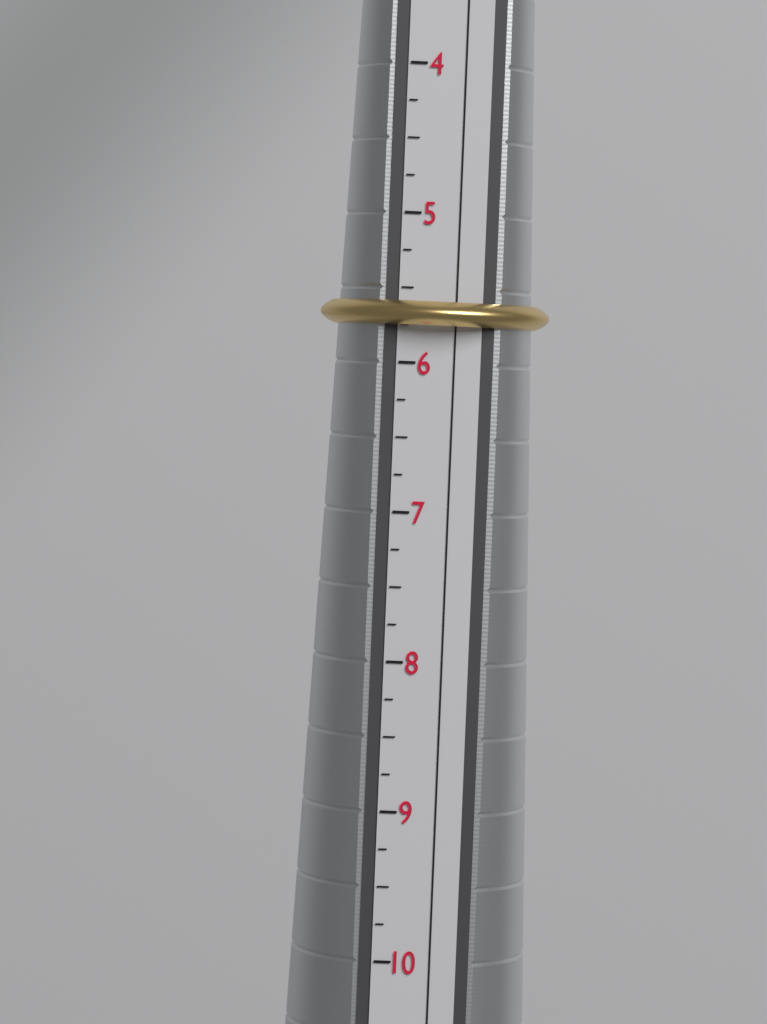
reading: 5.75 (no unit)
